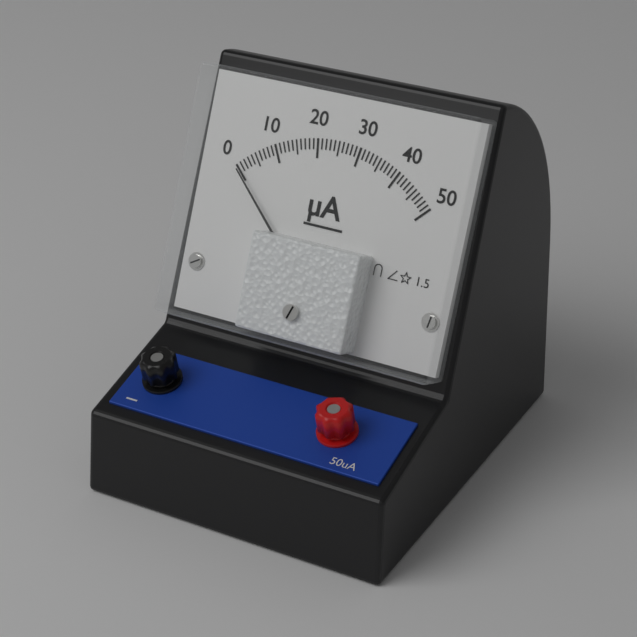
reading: 0 μA
